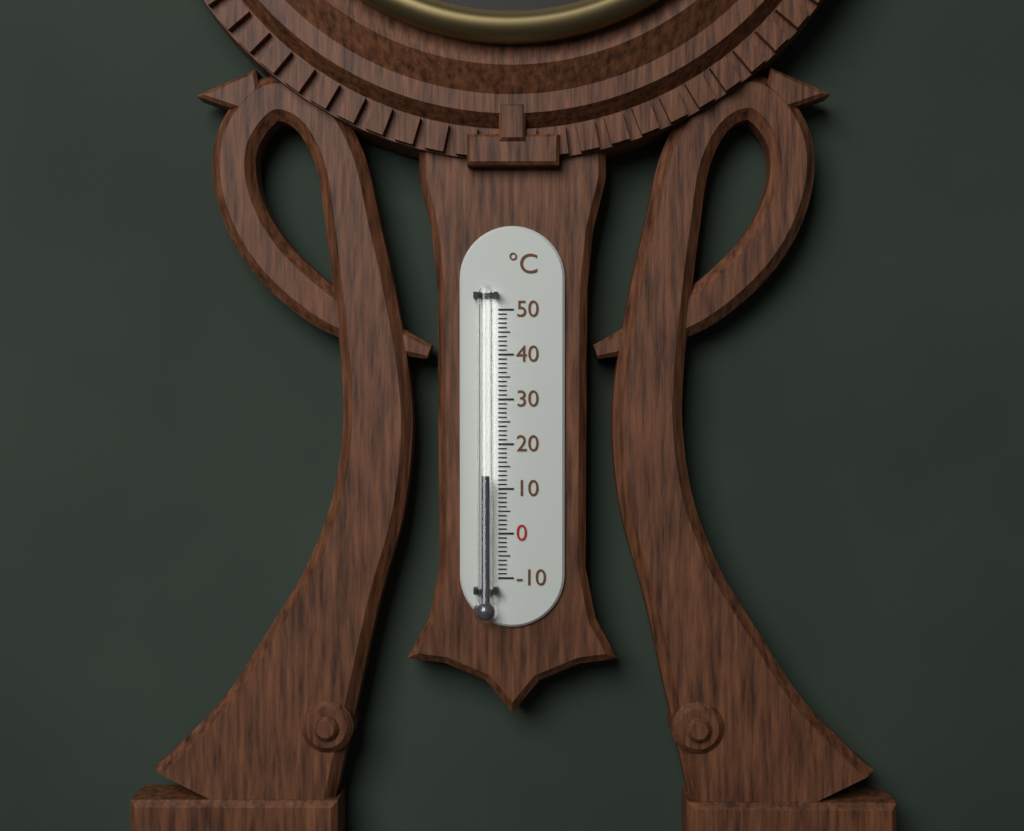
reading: 13 °C
